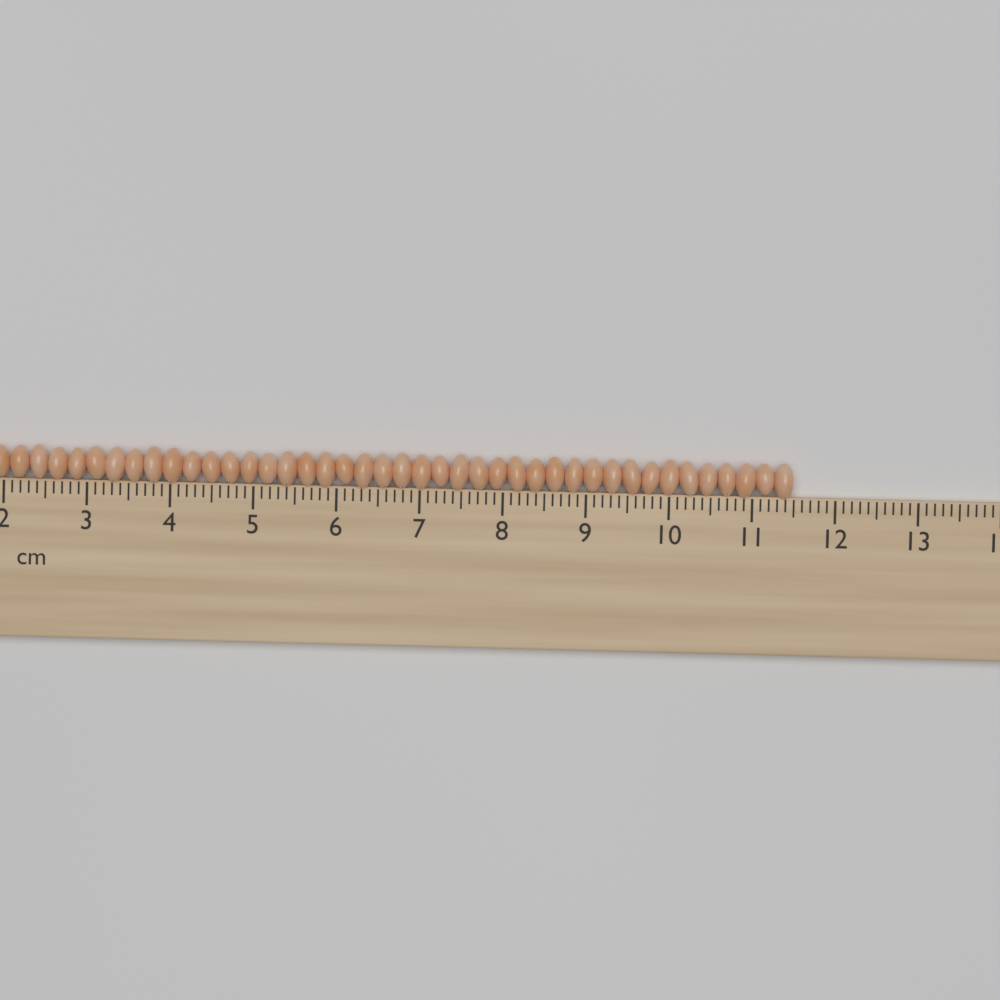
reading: 11.5 cm
